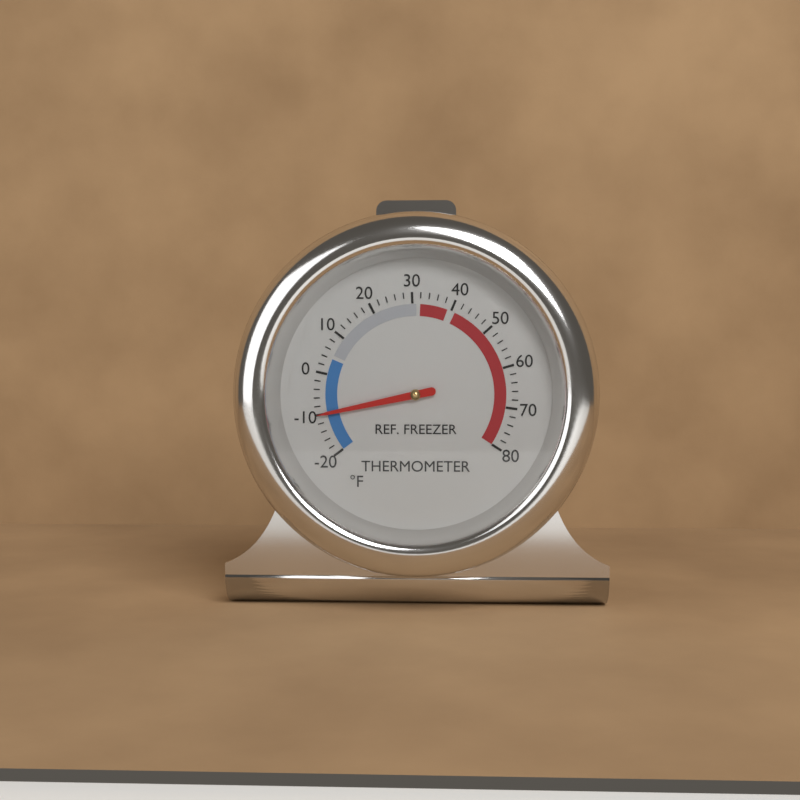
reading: -10 °F
